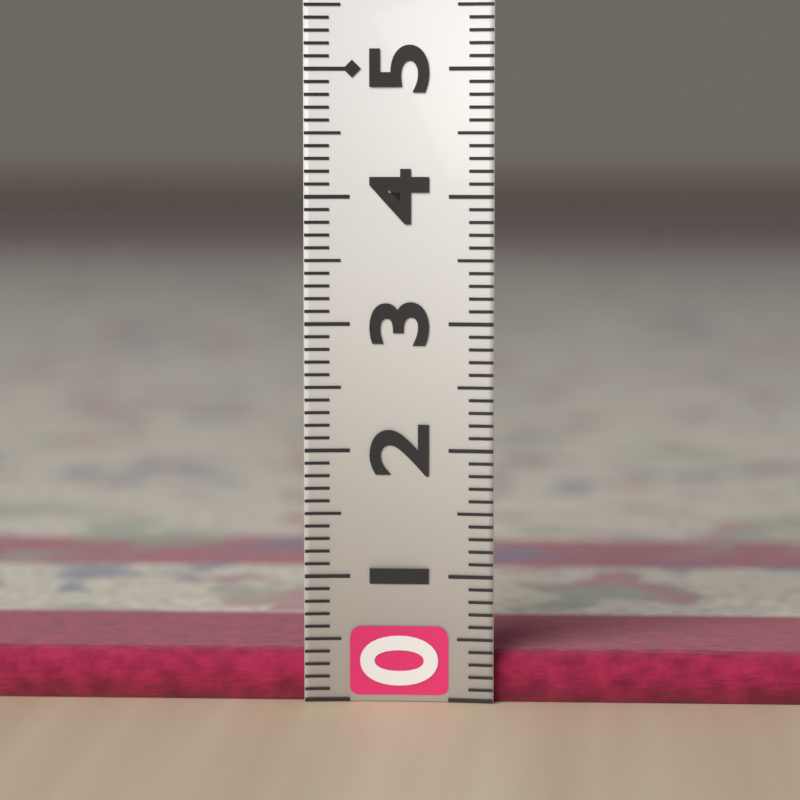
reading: 0.4 (no unit)
